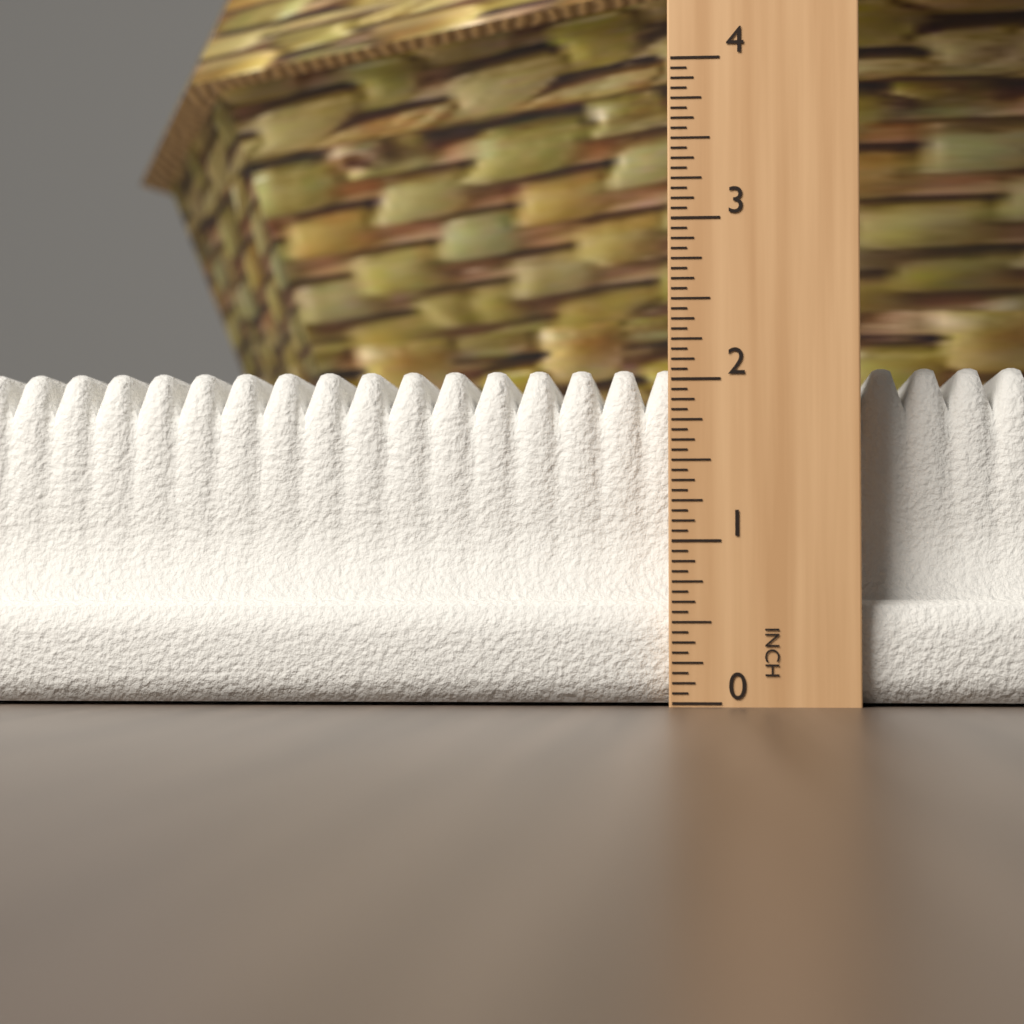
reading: 2.1250 in
